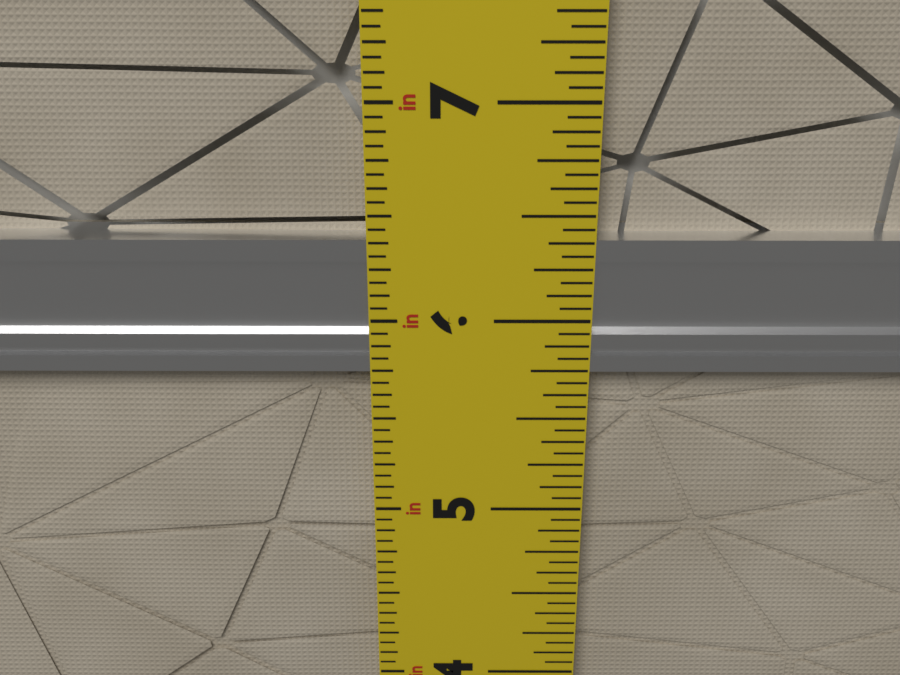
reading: 6.3750 in
